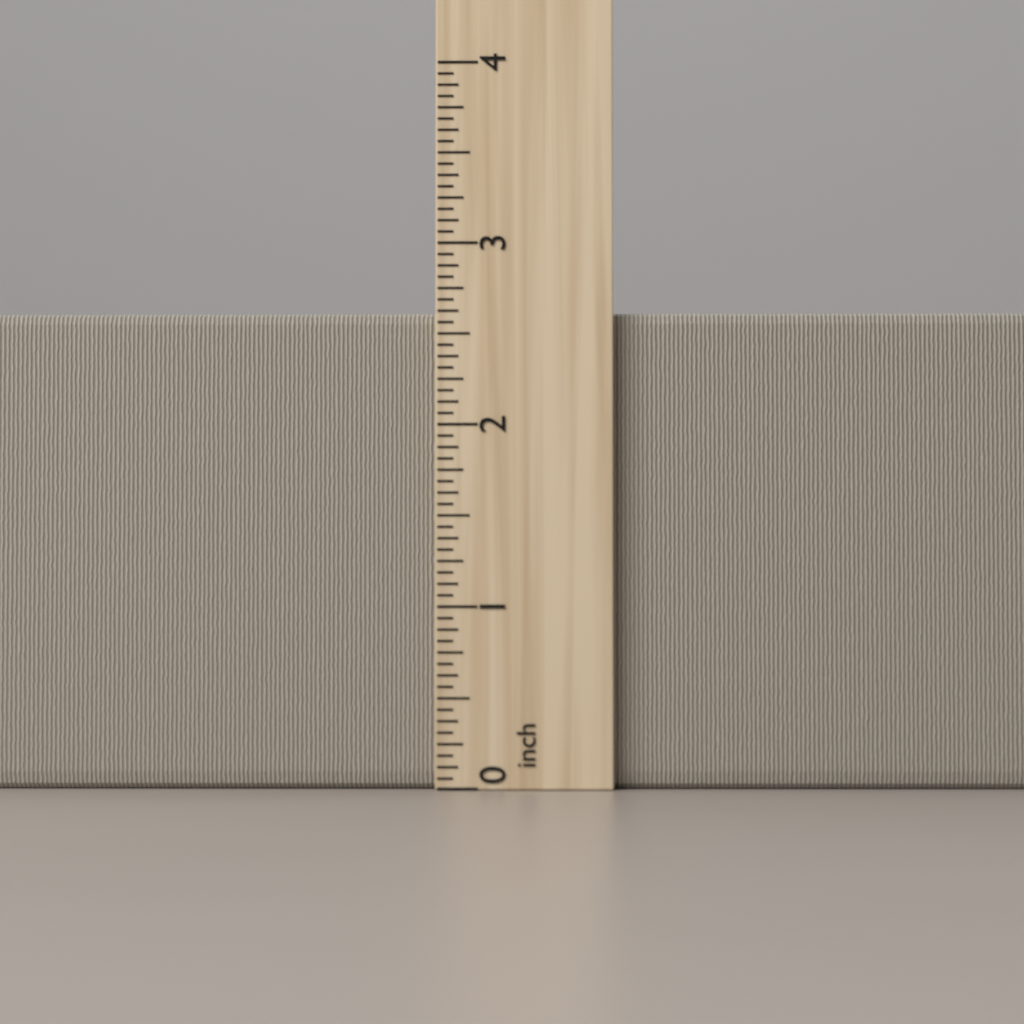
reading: 2.6250 inch
